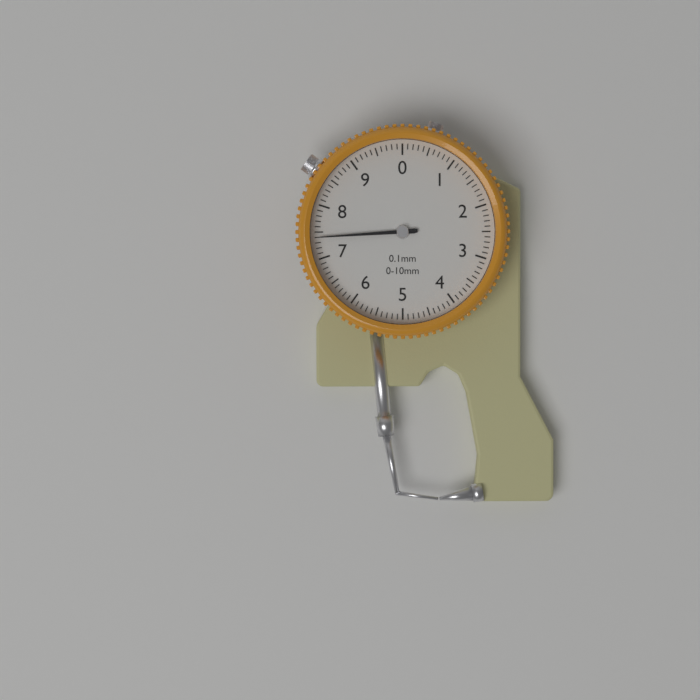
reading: 7.4 mm
